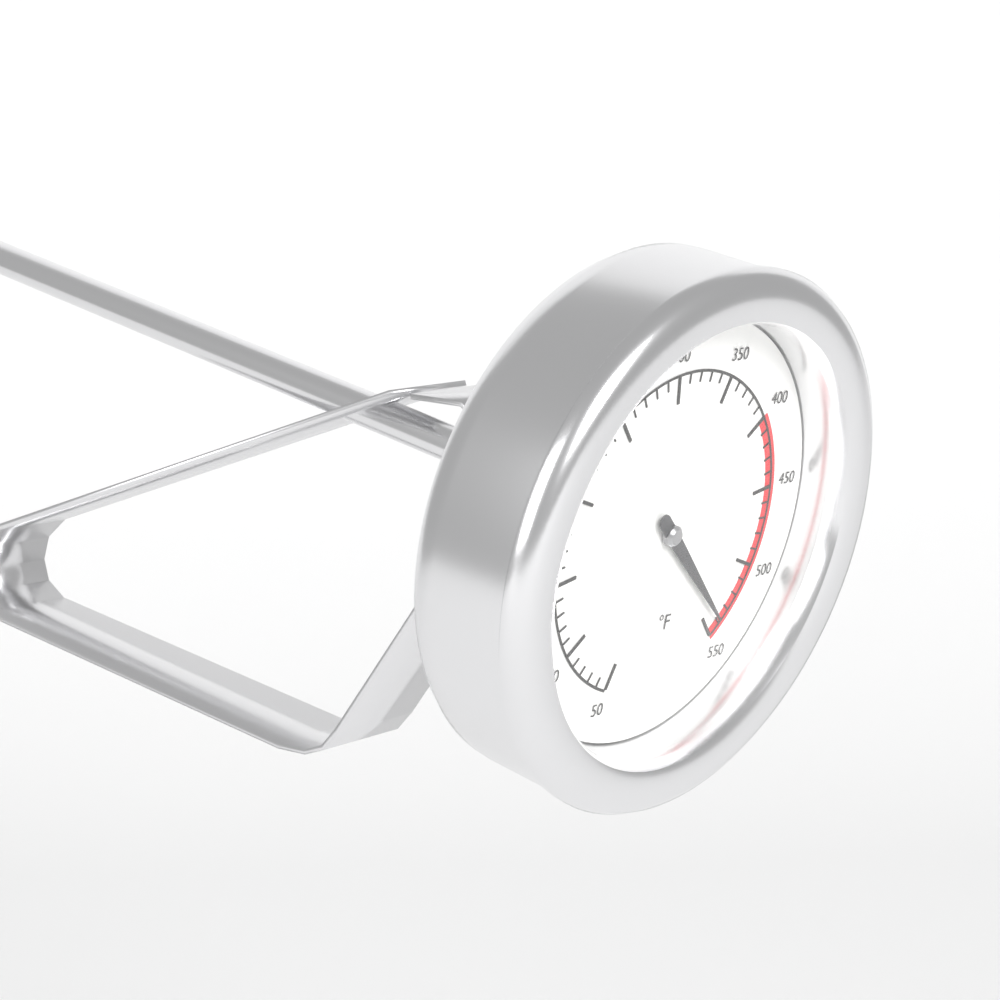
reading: 540 °F
